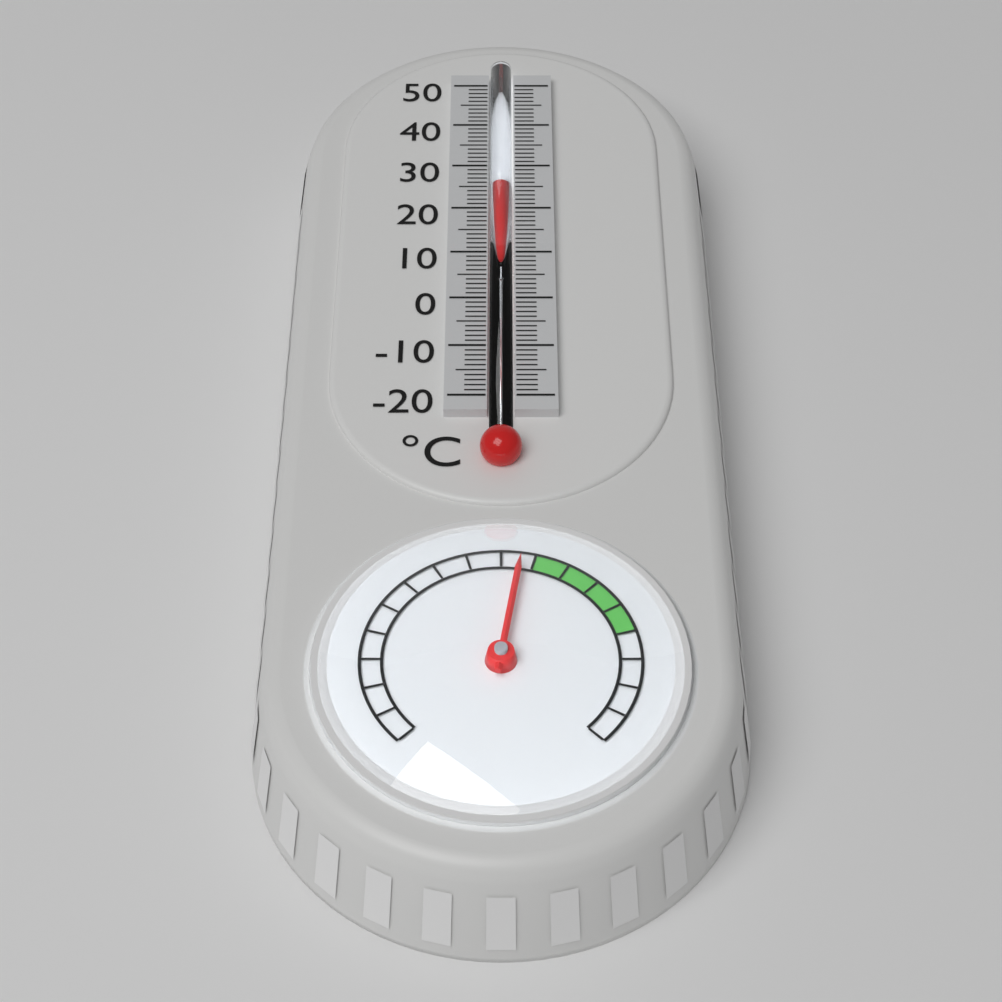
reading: 25 °C
